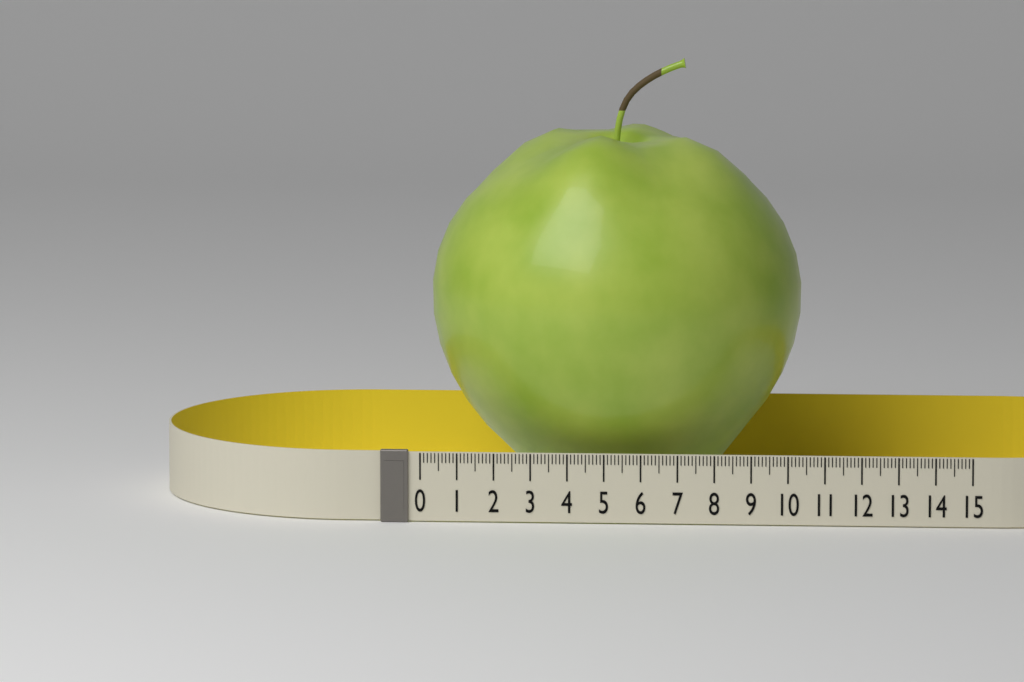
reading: 10.2 (no unit)
